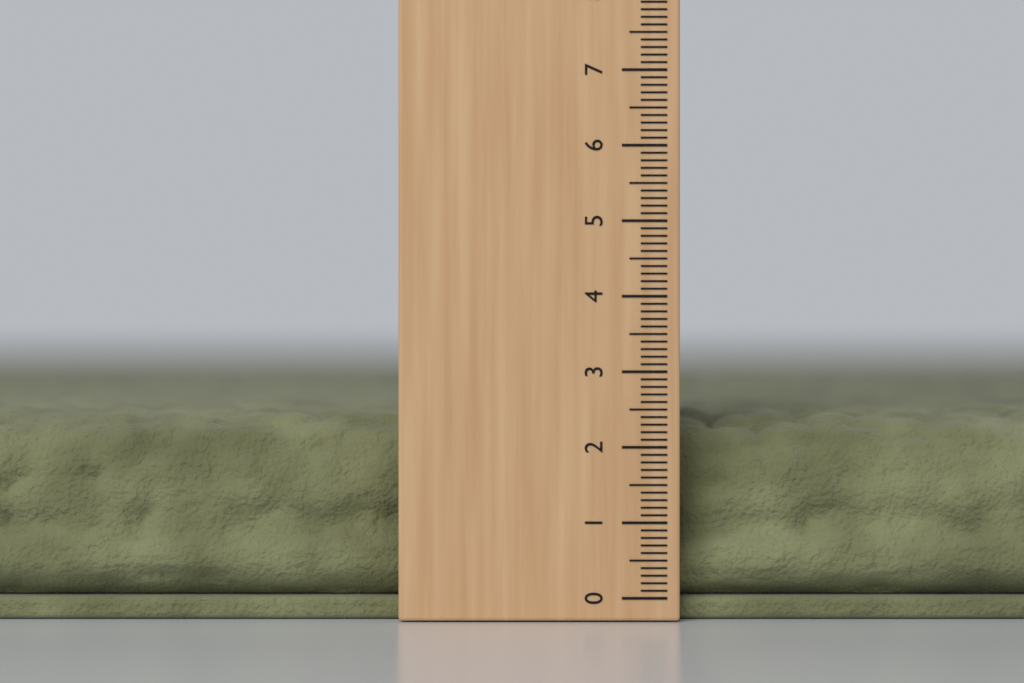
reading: 2.5 (no unit)
